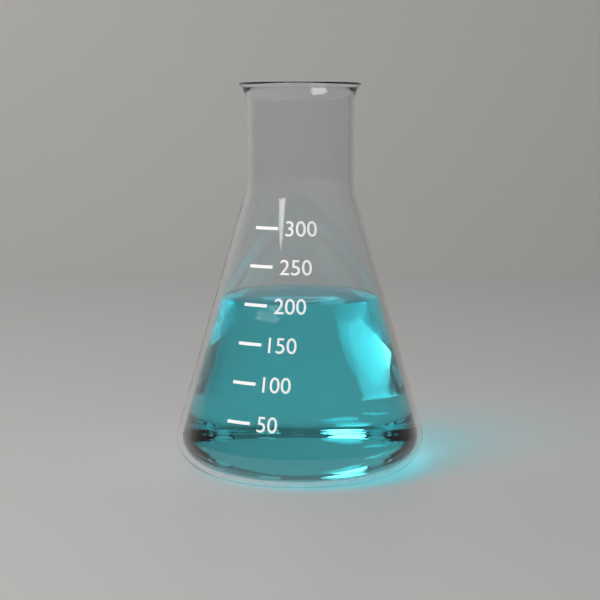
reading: 200 (no unit)
